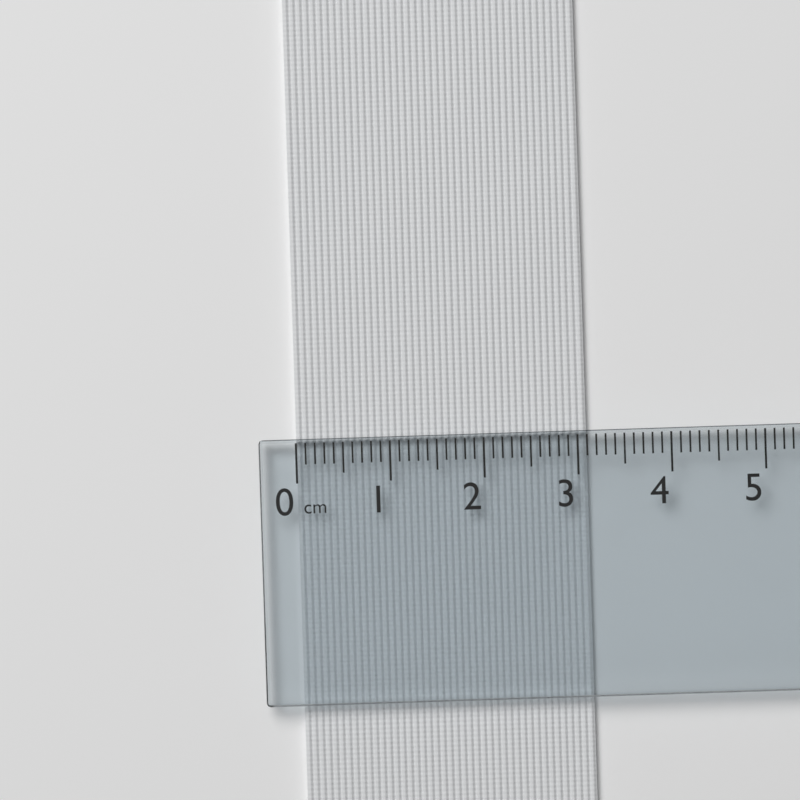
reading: 3.1 cm
